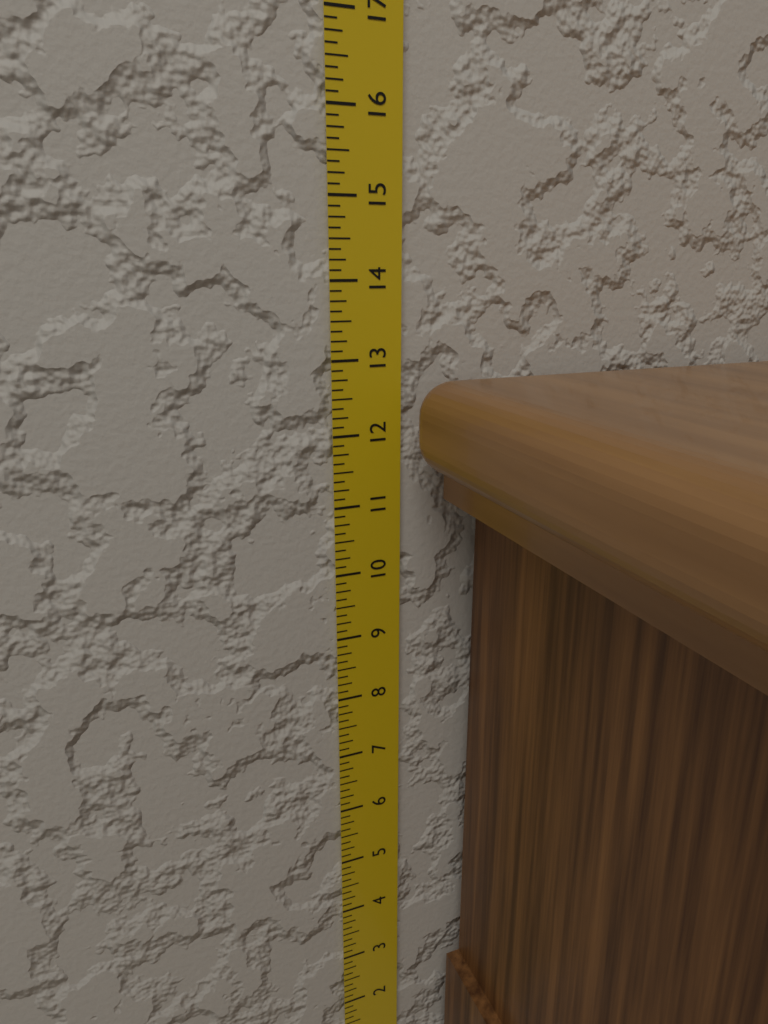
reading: 12.750 in
